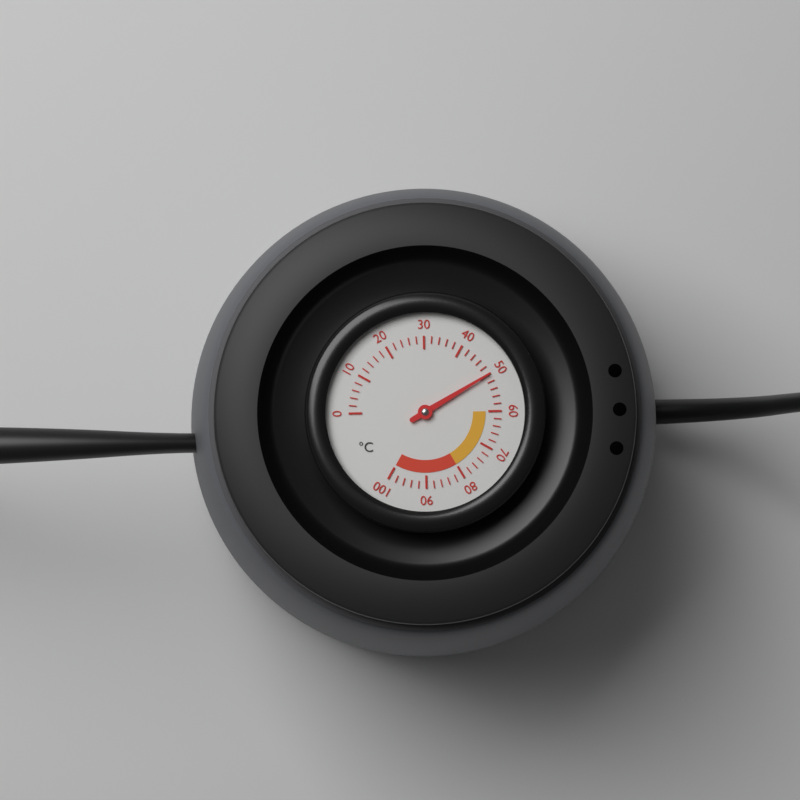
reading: 50 °C
